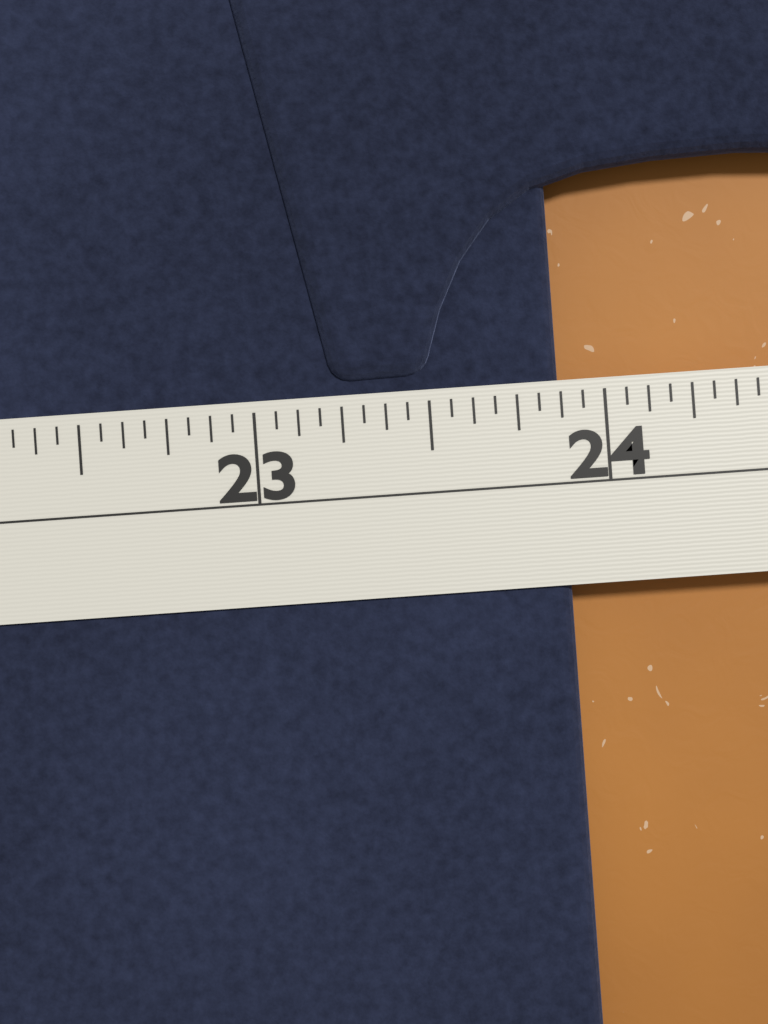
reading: 23.8750 in
